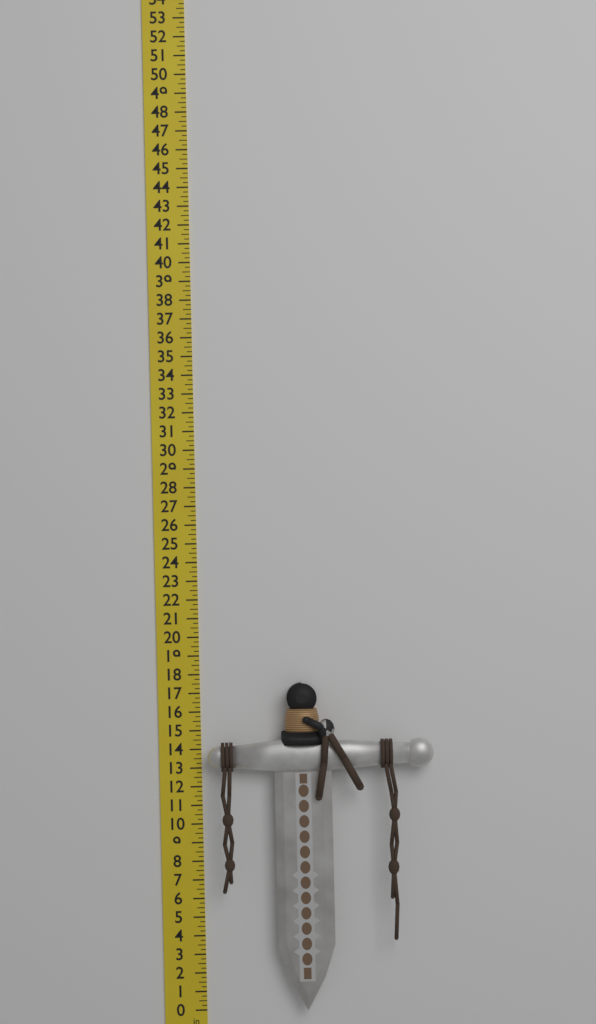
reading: 17.50 in
